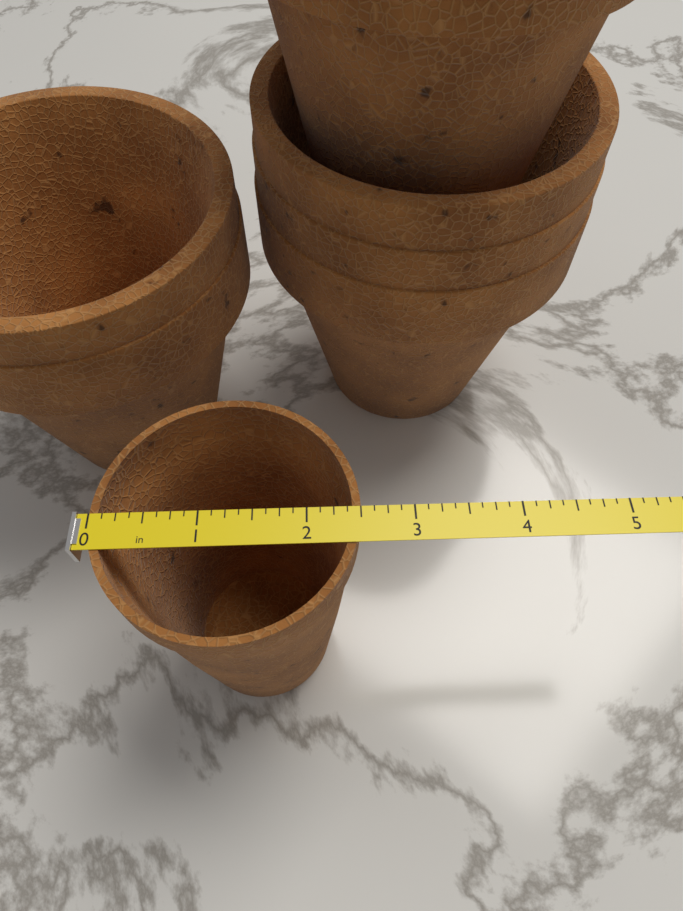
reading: 2.500 in
